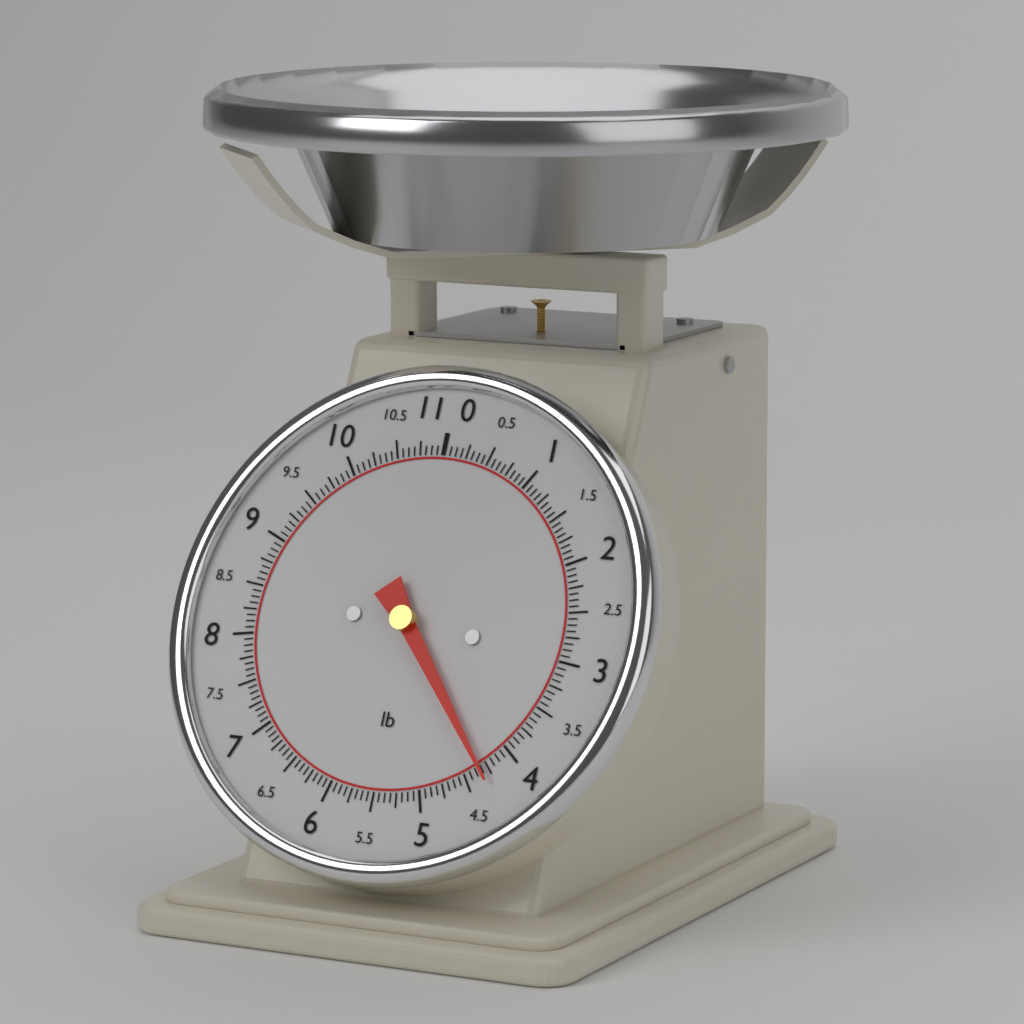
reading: 4.3125 lb
